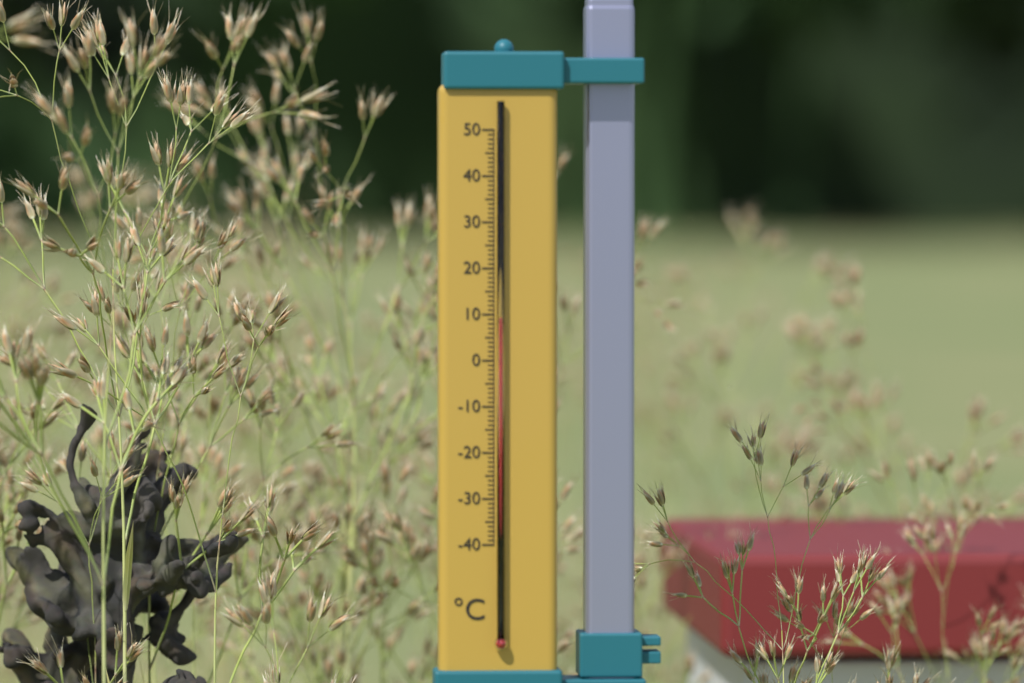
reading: 9 °C
